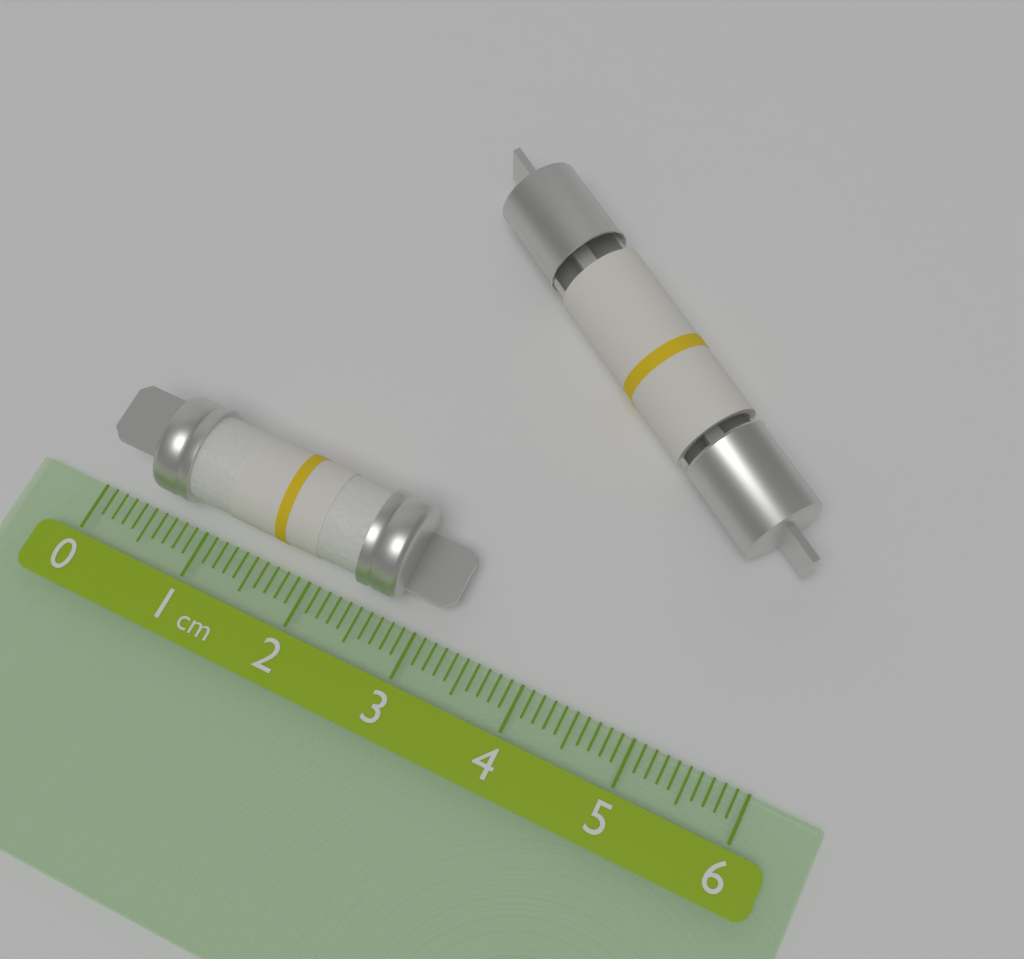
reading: 3.2 cm
